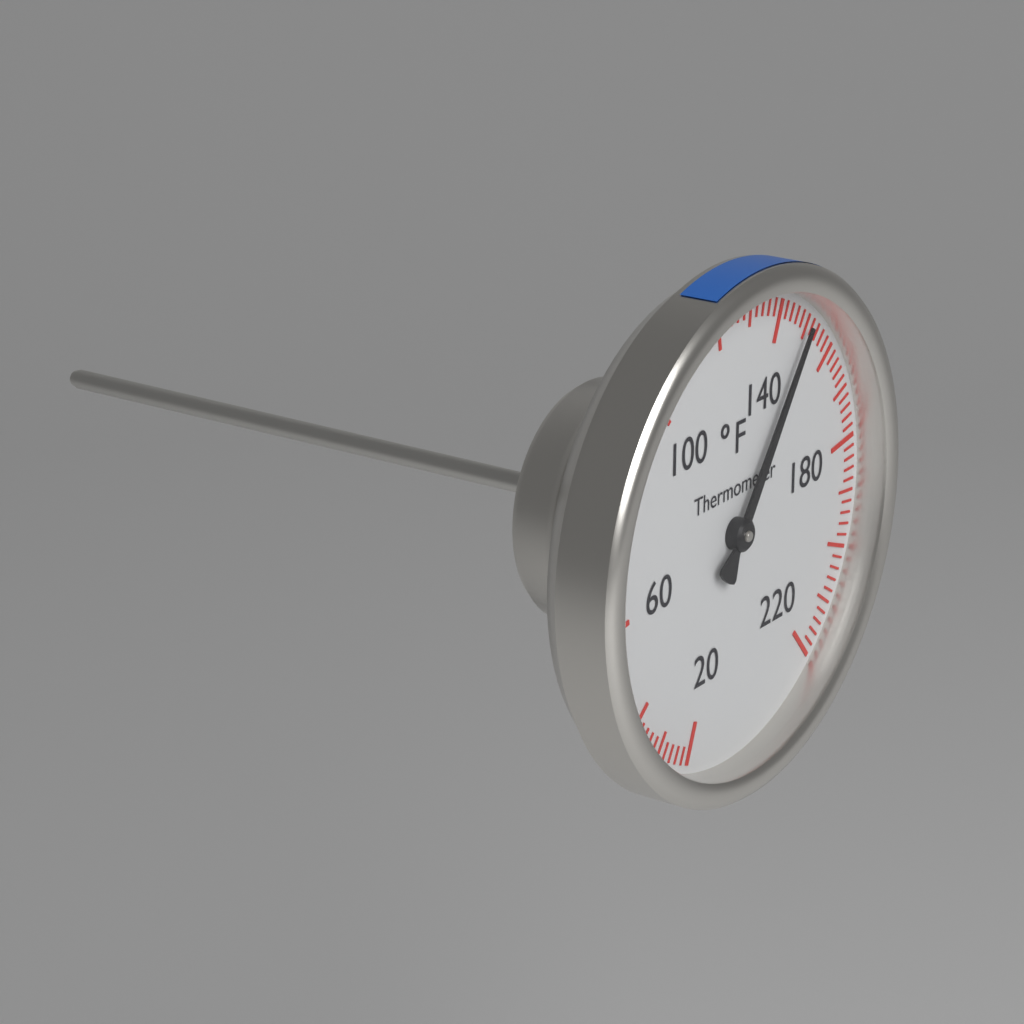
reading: 150 °F
